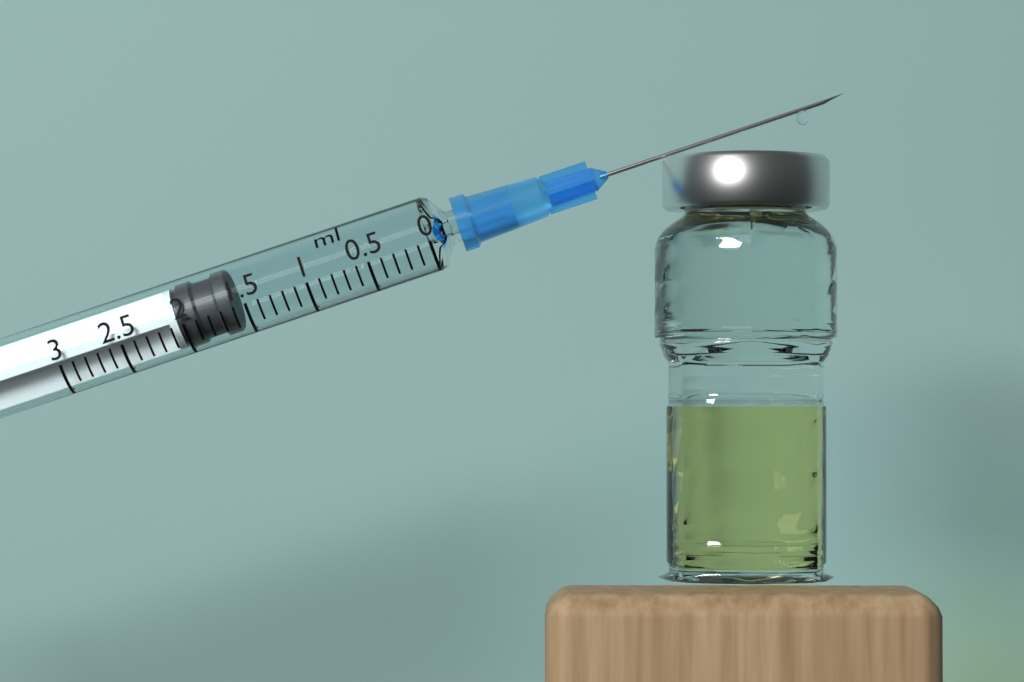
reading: 1.6 ml
